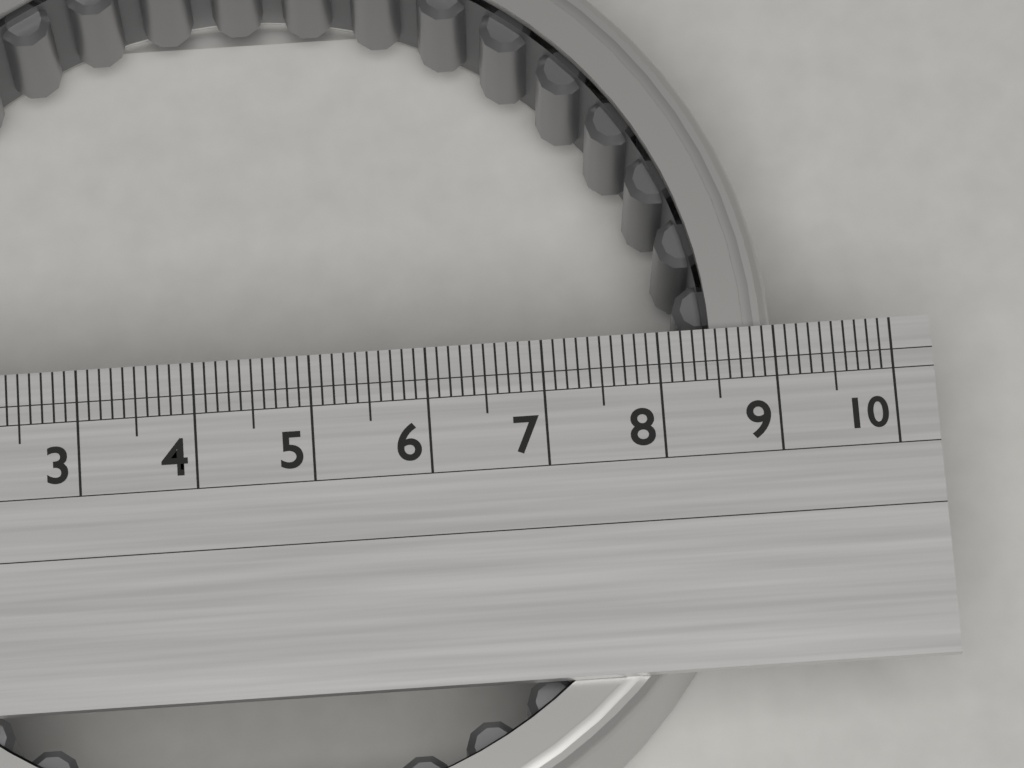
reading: 9.0 (no unit)
